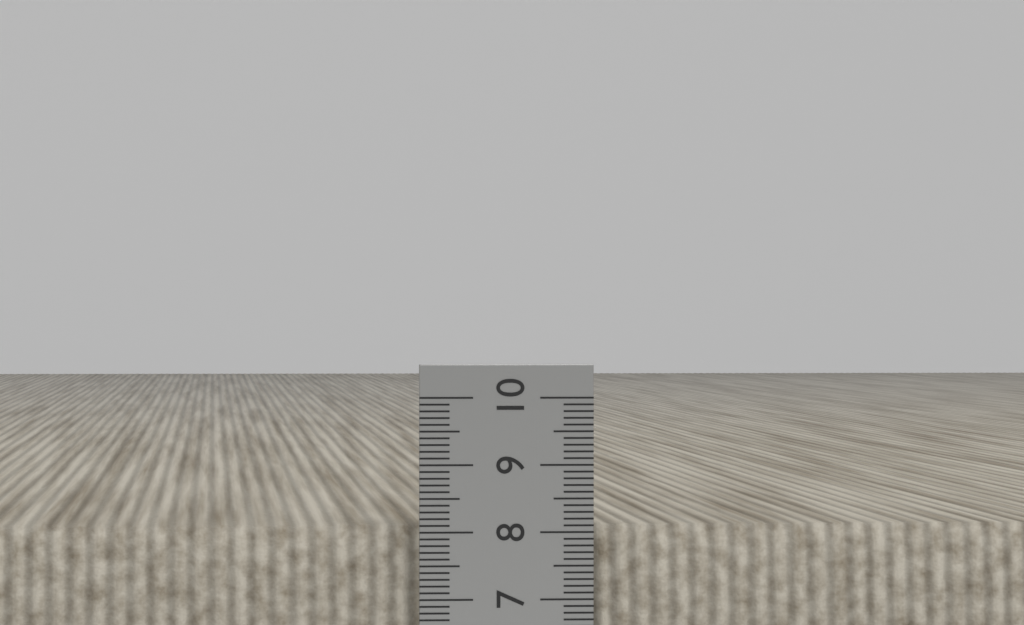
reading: 8.1 cm
